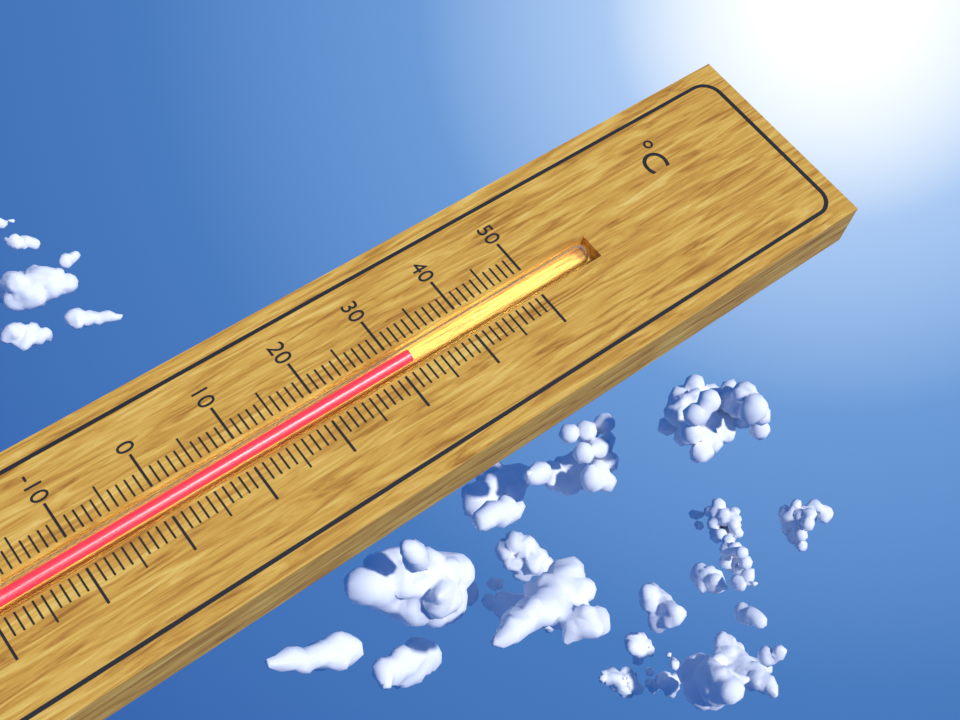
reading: 32 °C
